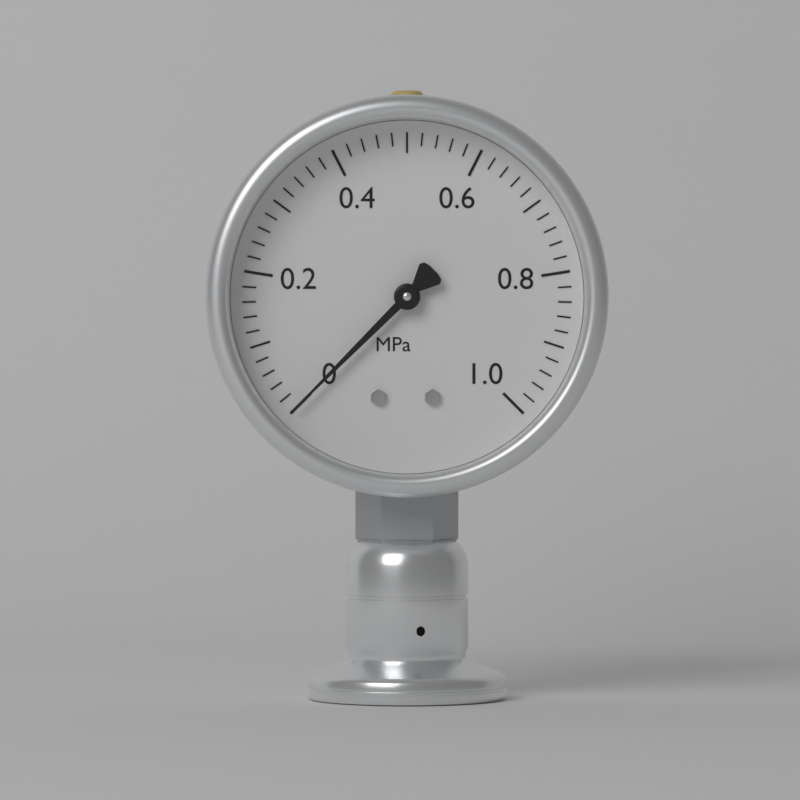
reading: 0.00 MPa
